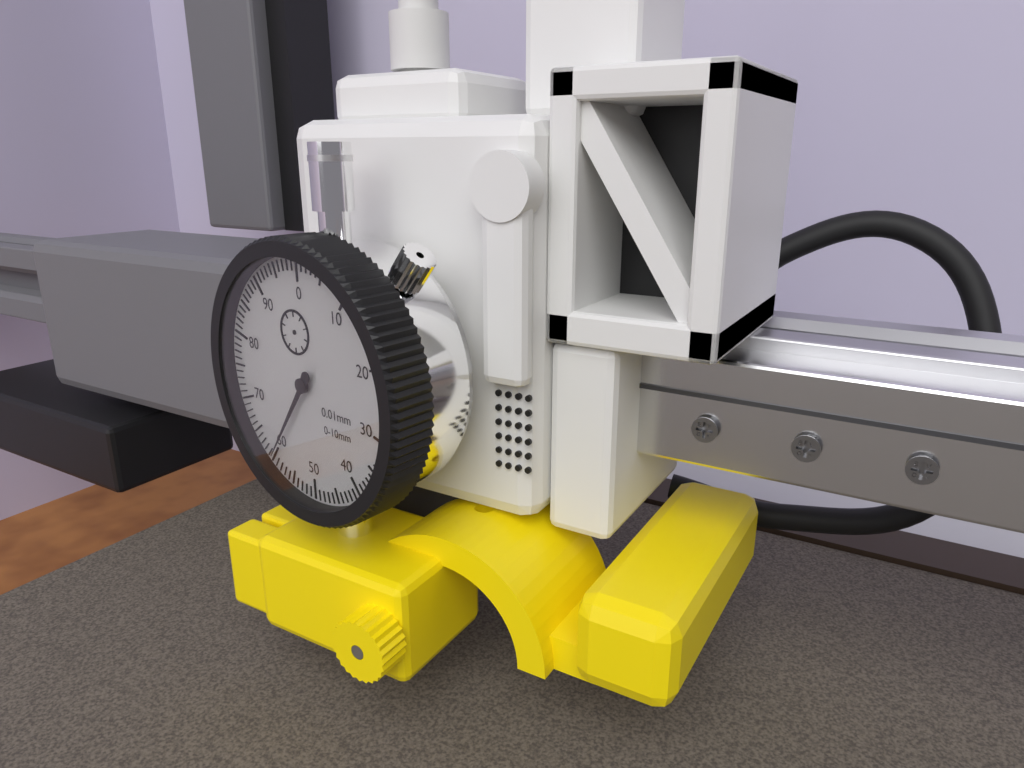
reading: 60 0.01mm
